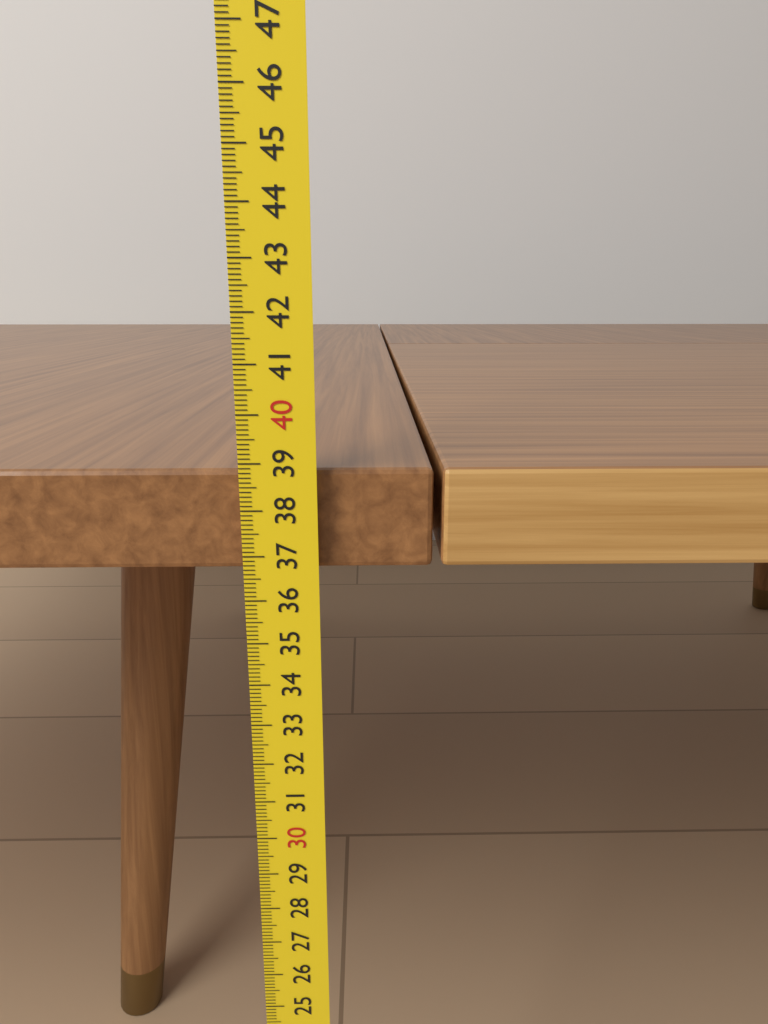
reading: 38.8 cm
